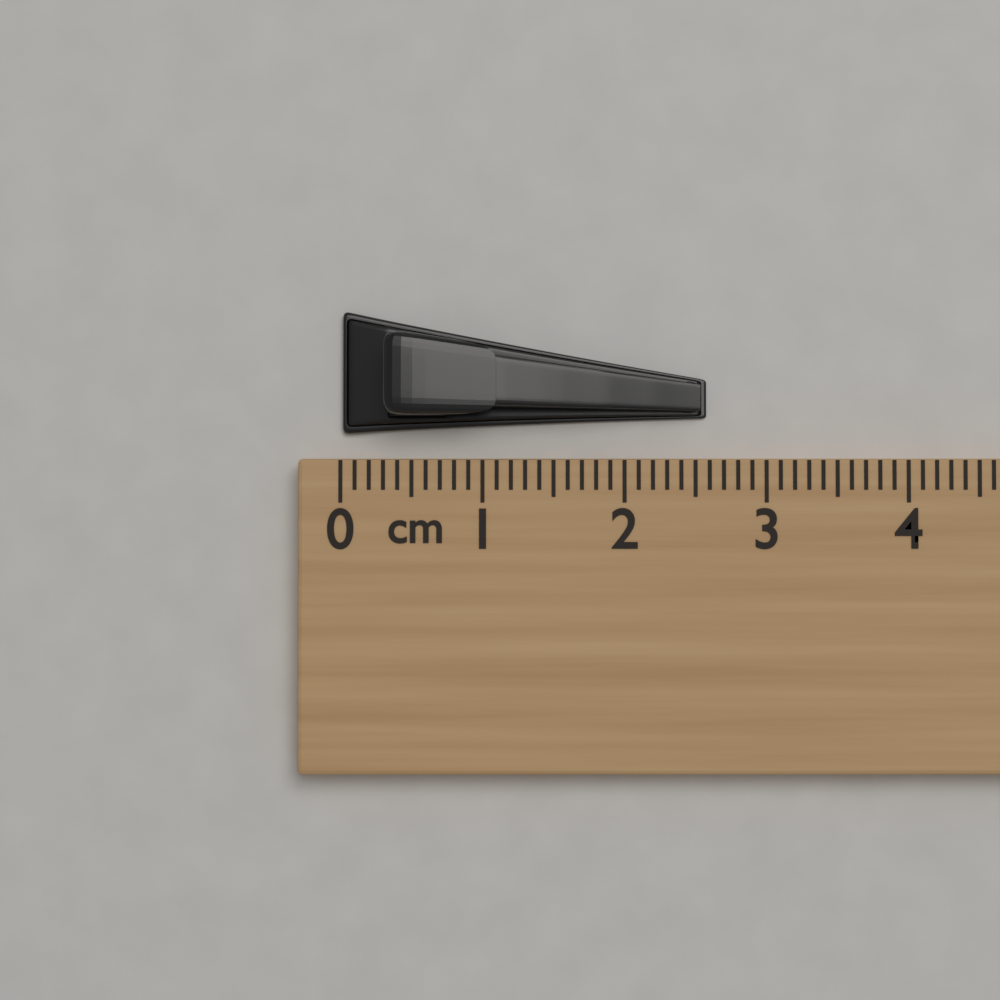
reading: 2.6 cm
